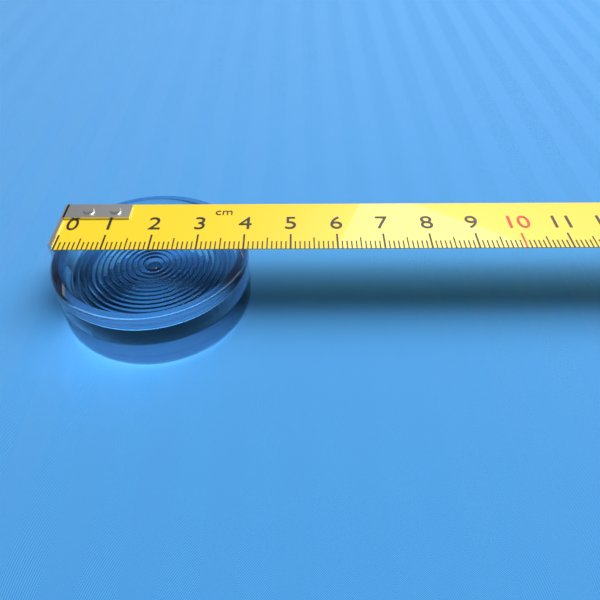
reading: 4.1 cm
